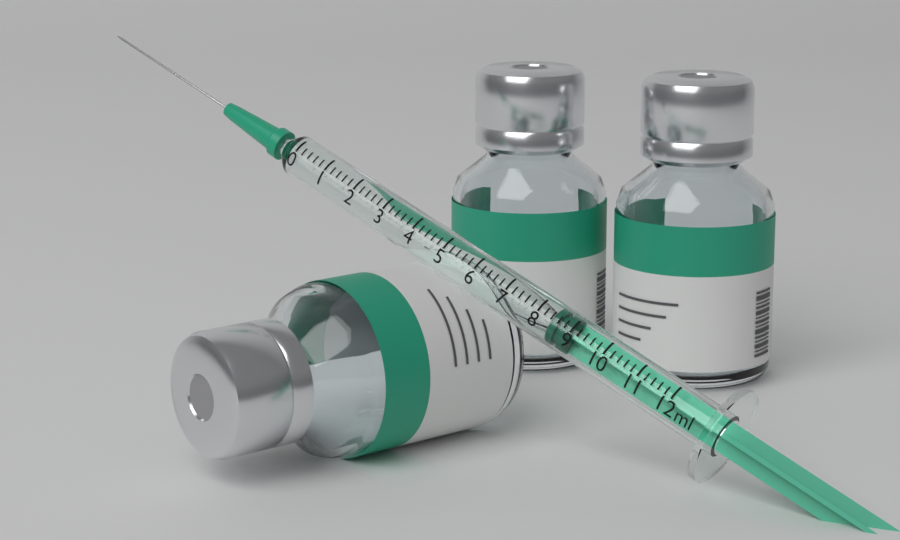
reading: 8.4 ml
